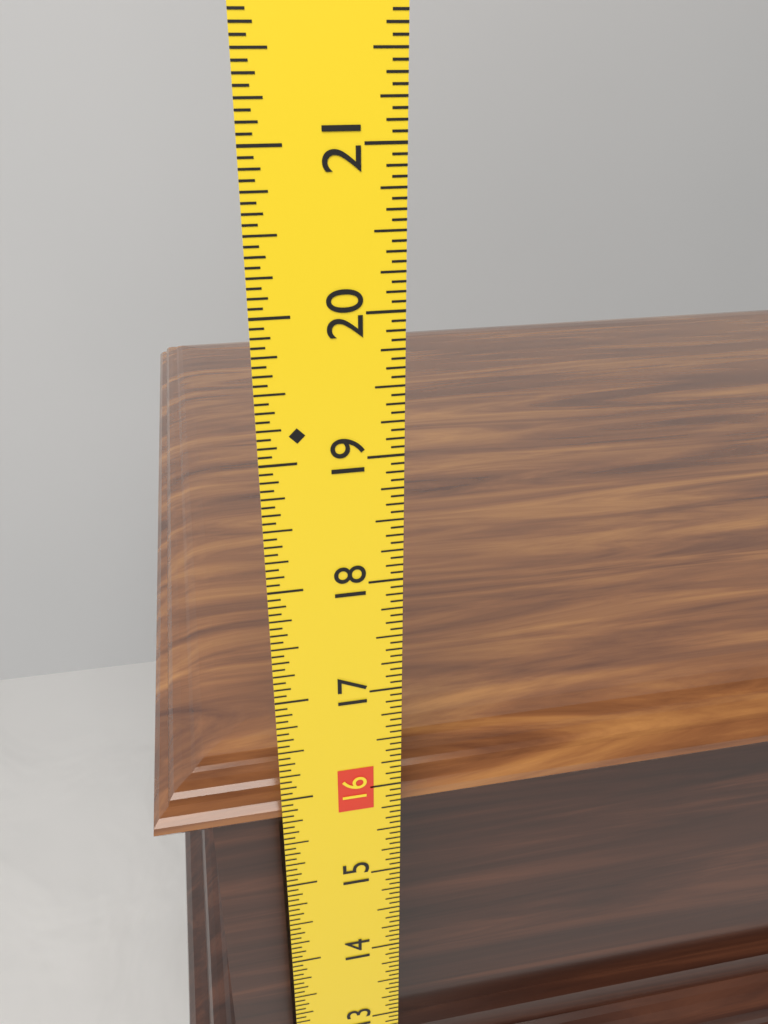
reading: 15.9375 in
